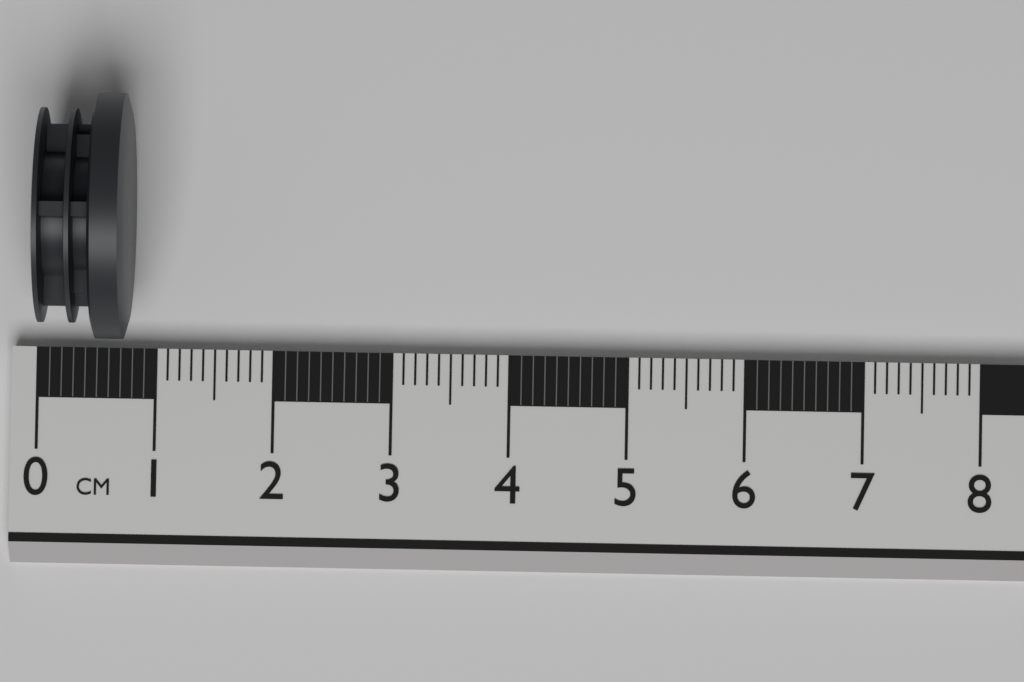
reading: 0.8 cm
